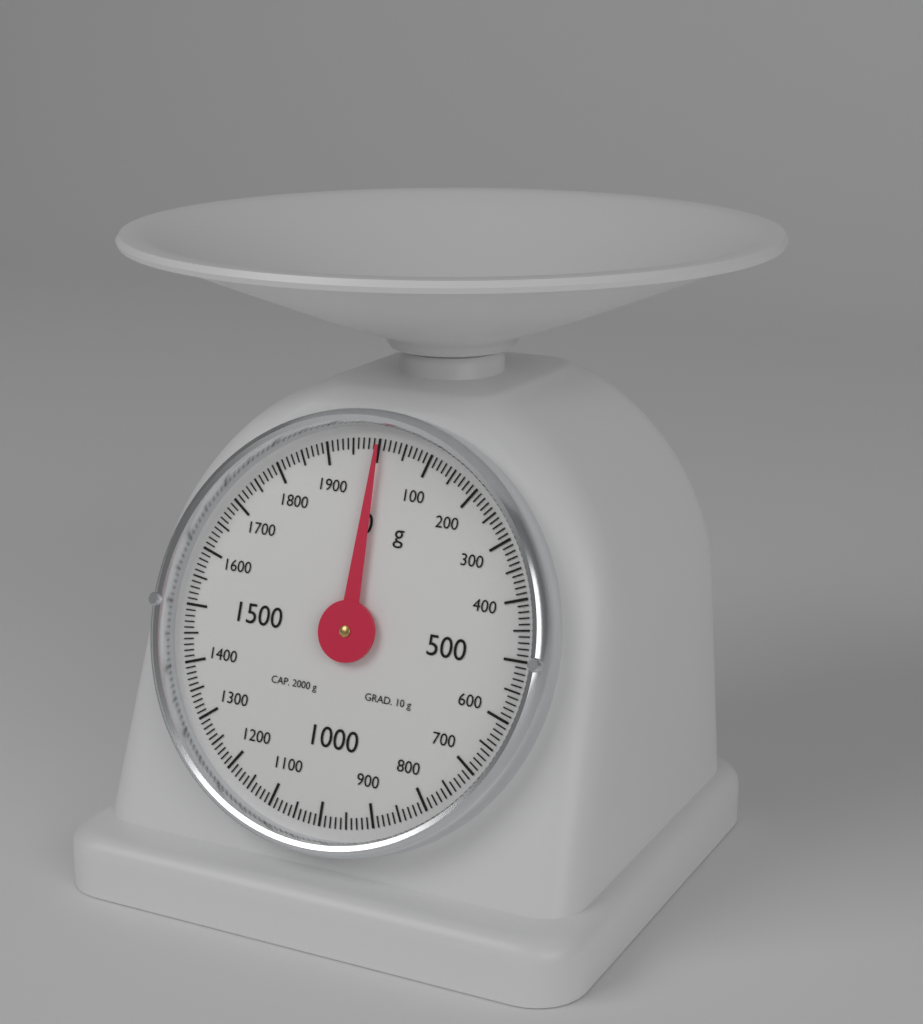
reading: 0 g
